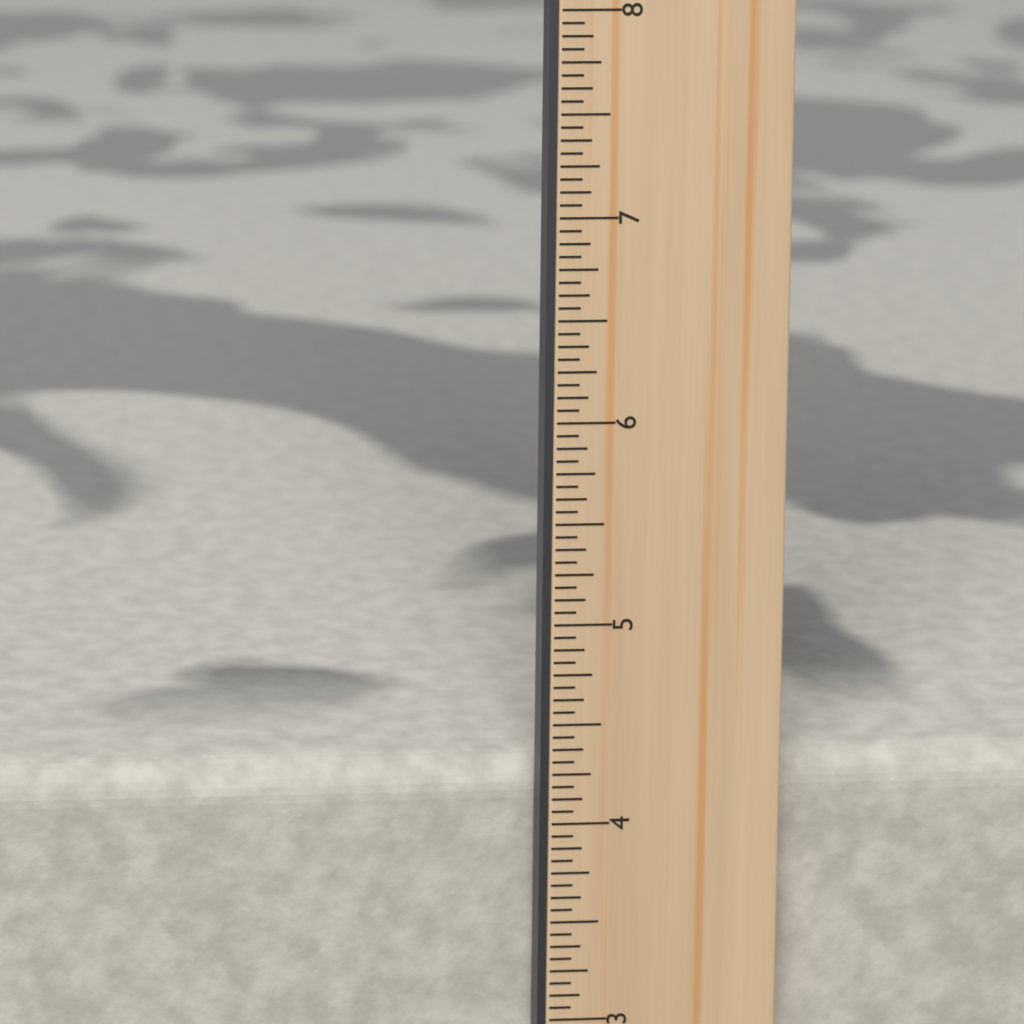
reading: 4.2500 in
